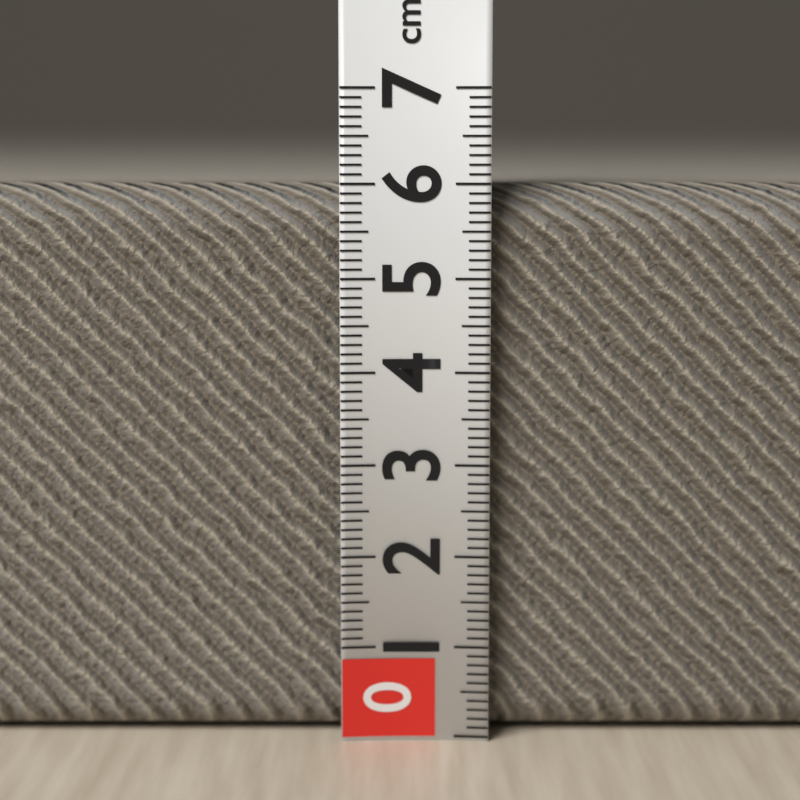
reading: 6.0 cm
